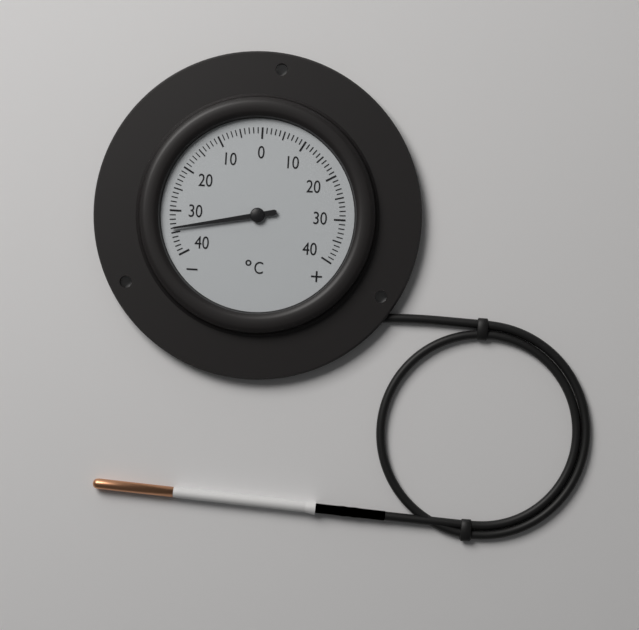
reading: -34 °C
